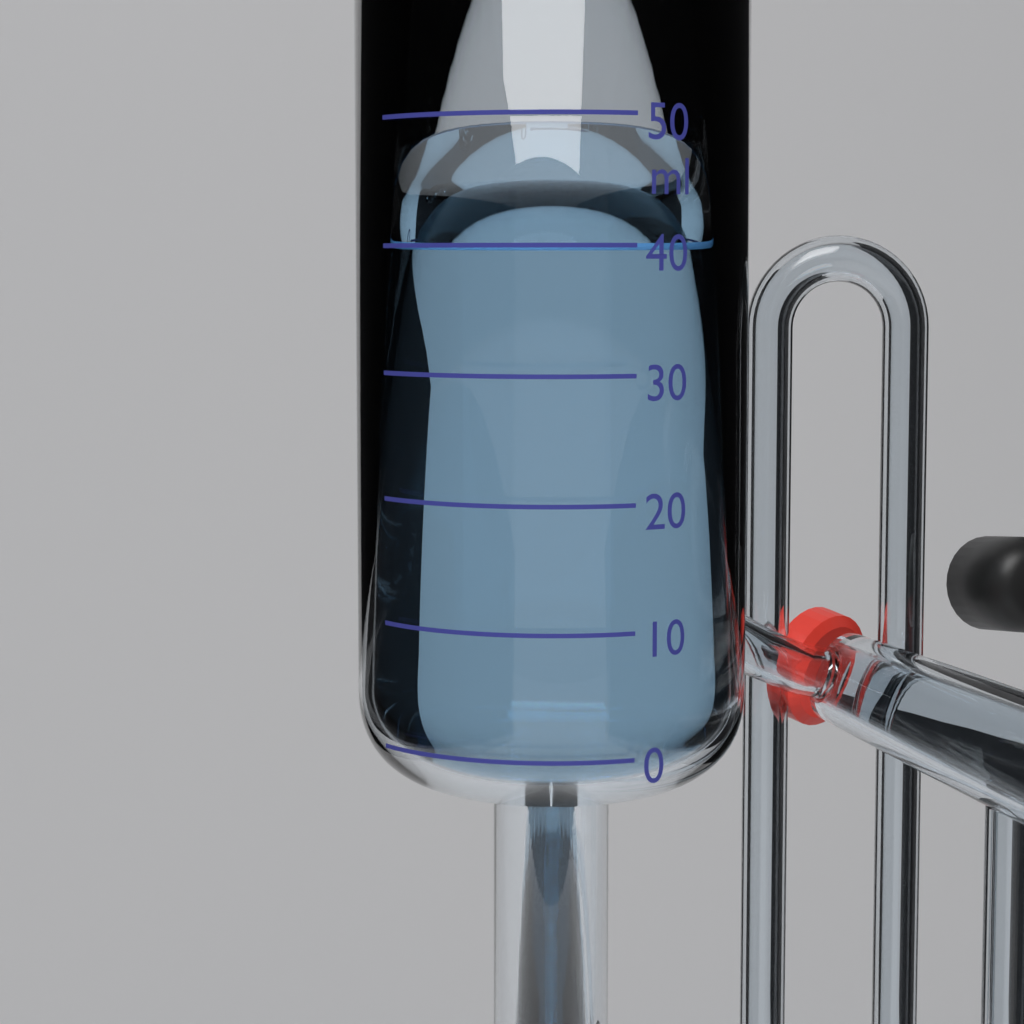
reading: 40 ml
